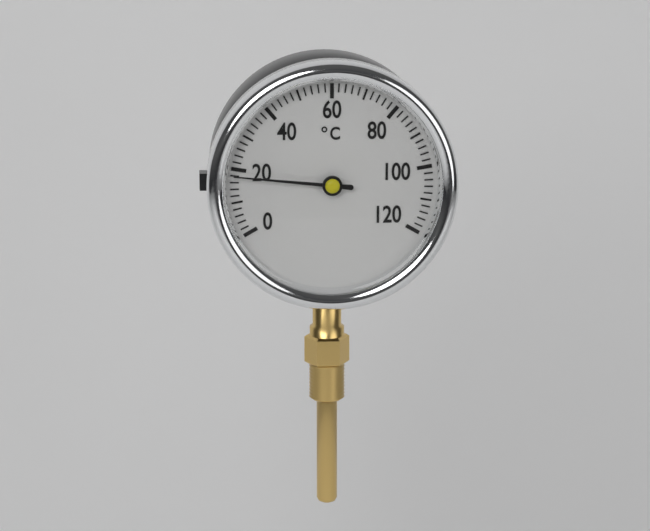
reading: 18 °C
